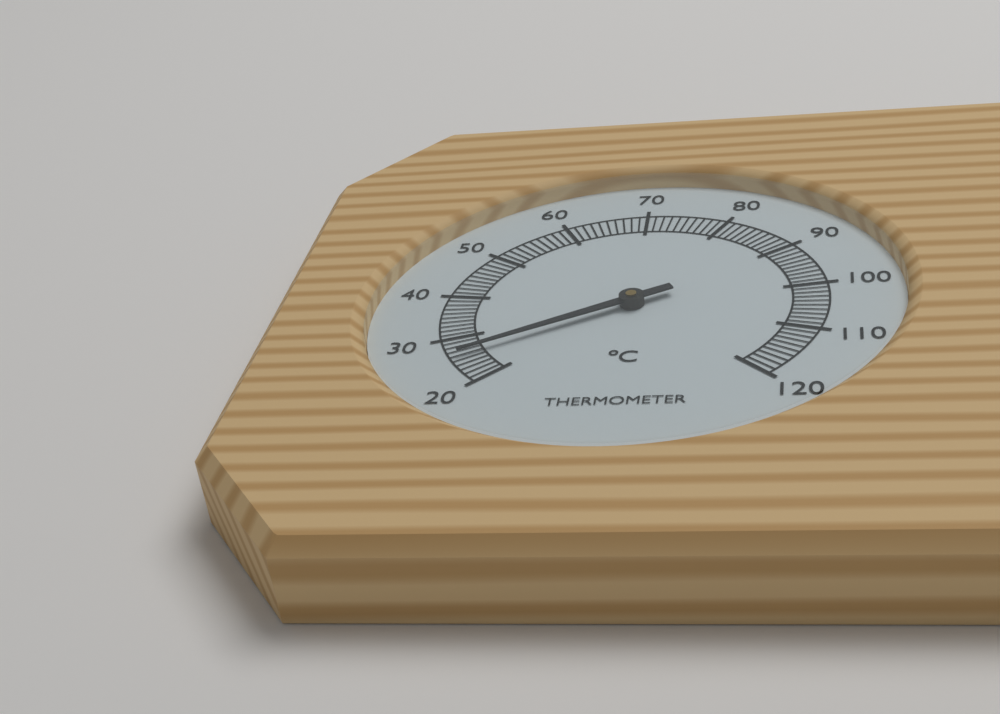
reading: 26 °C
